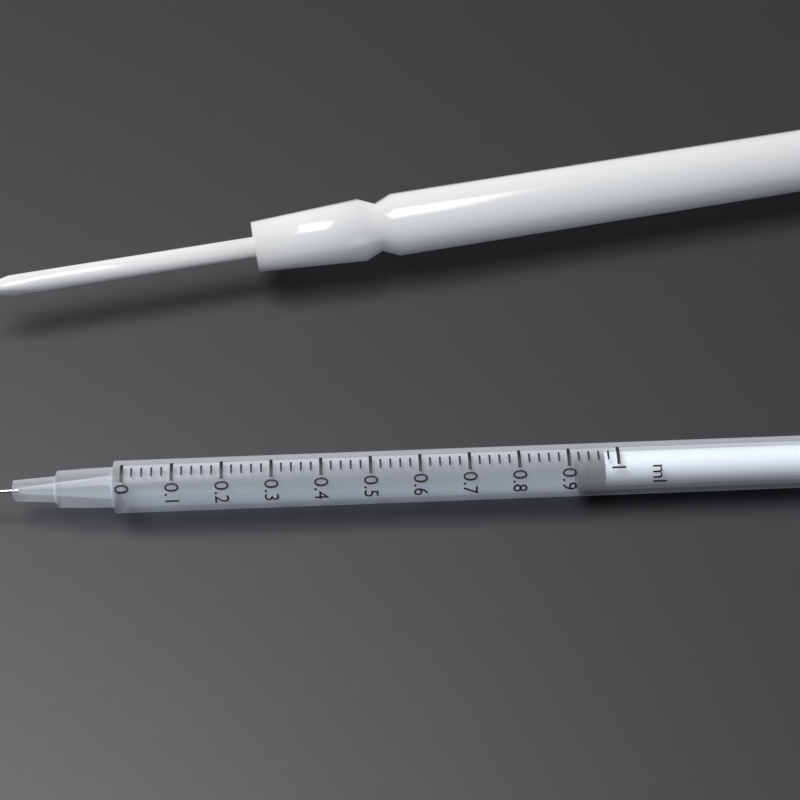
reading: 0.92 ml
